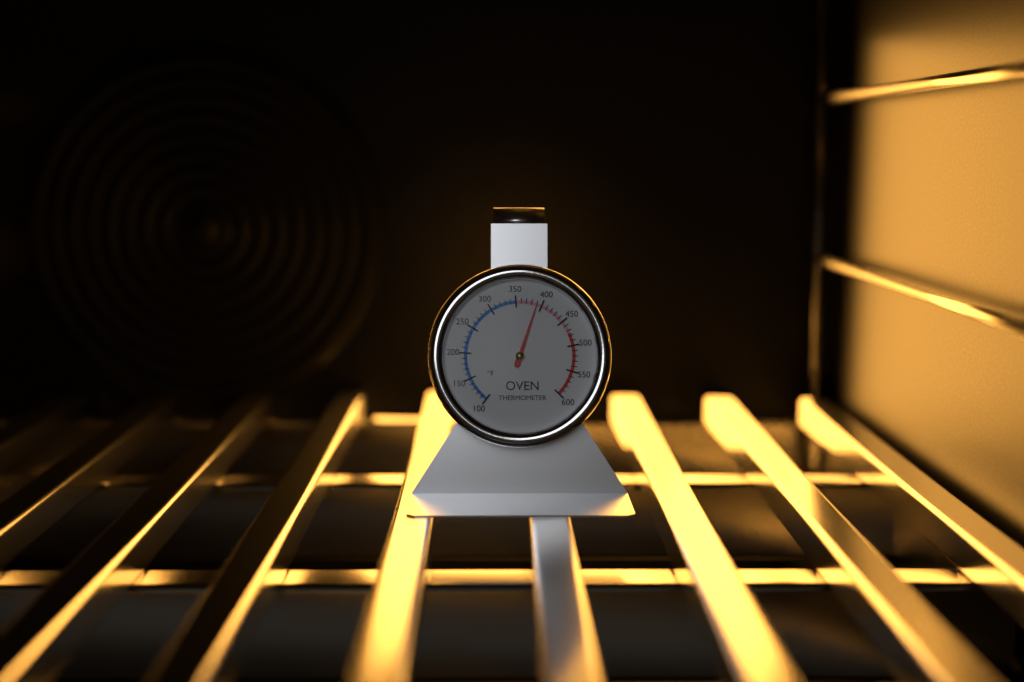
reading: 390 °F
